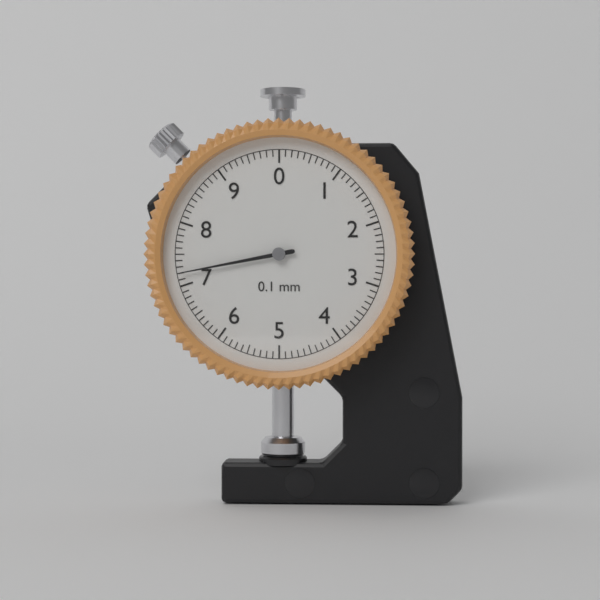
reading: 7.2 mm
